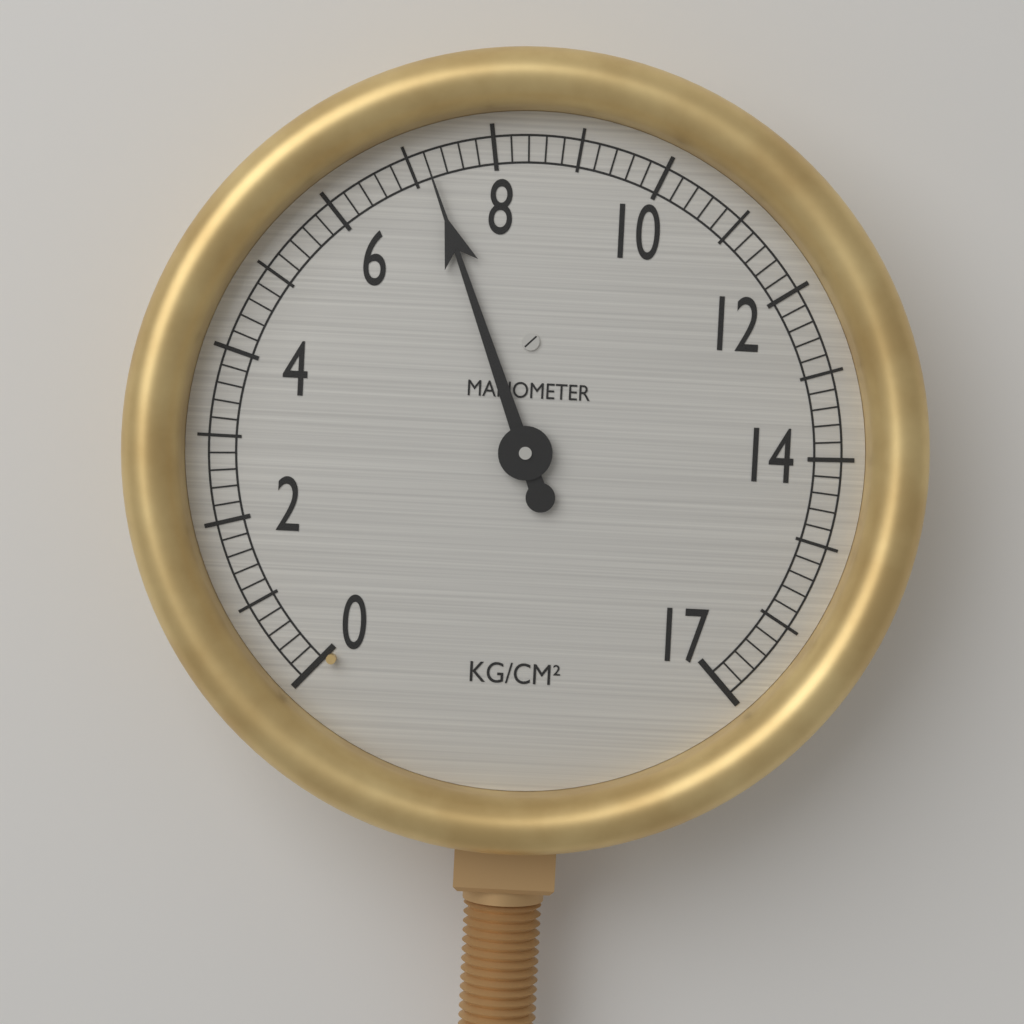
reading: 7.2 kg/cm²
